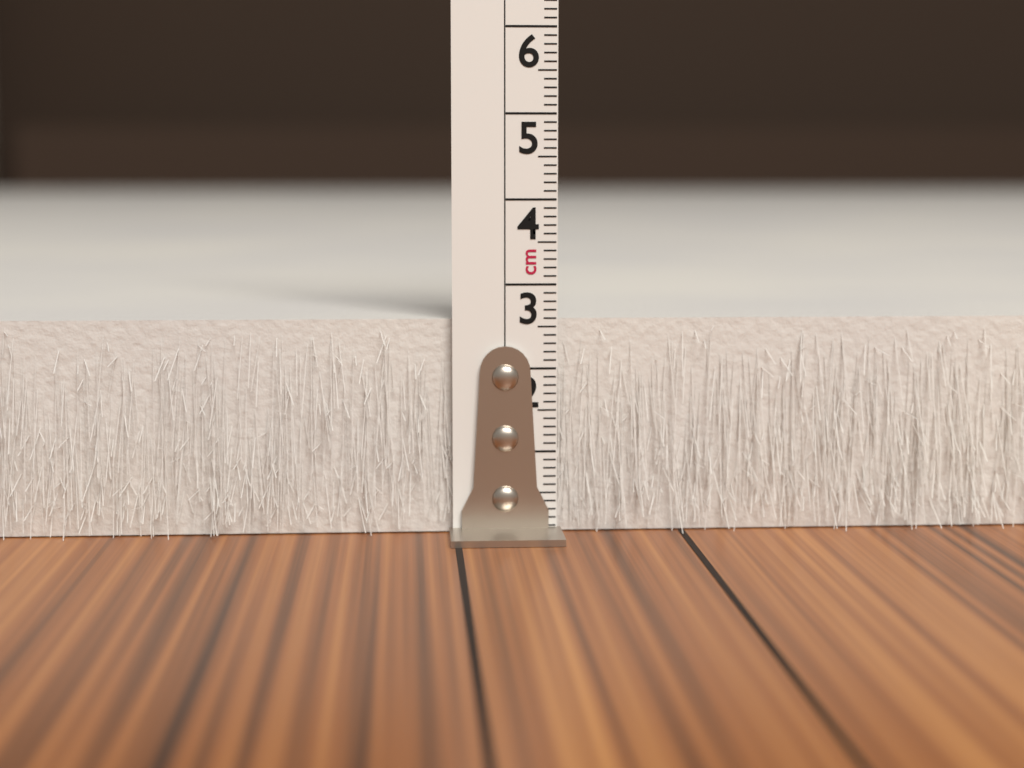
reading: 2.6 cm
